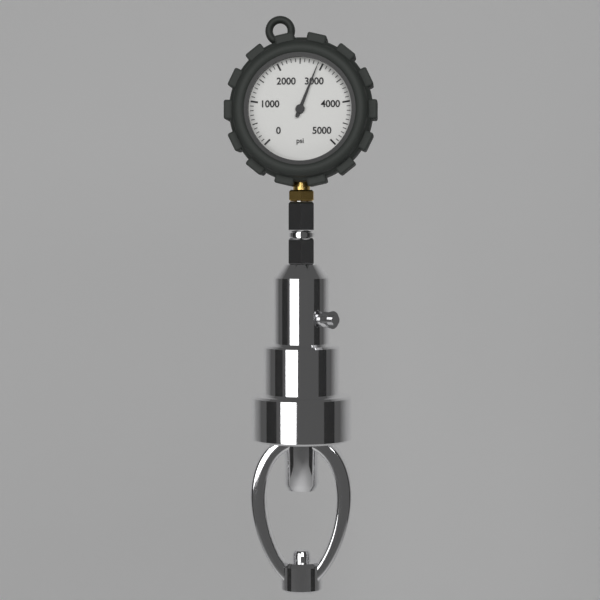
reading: 2900 psi
